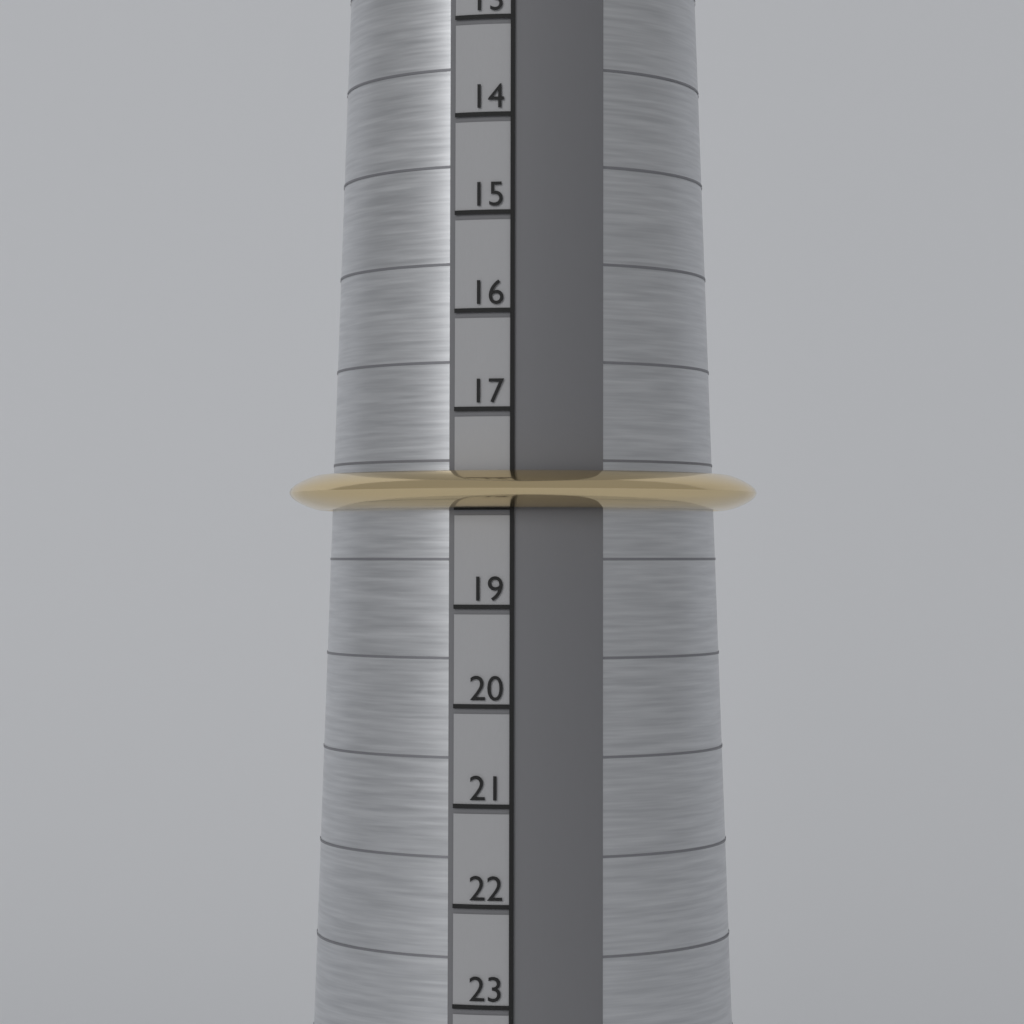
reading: 18 (no unit)
